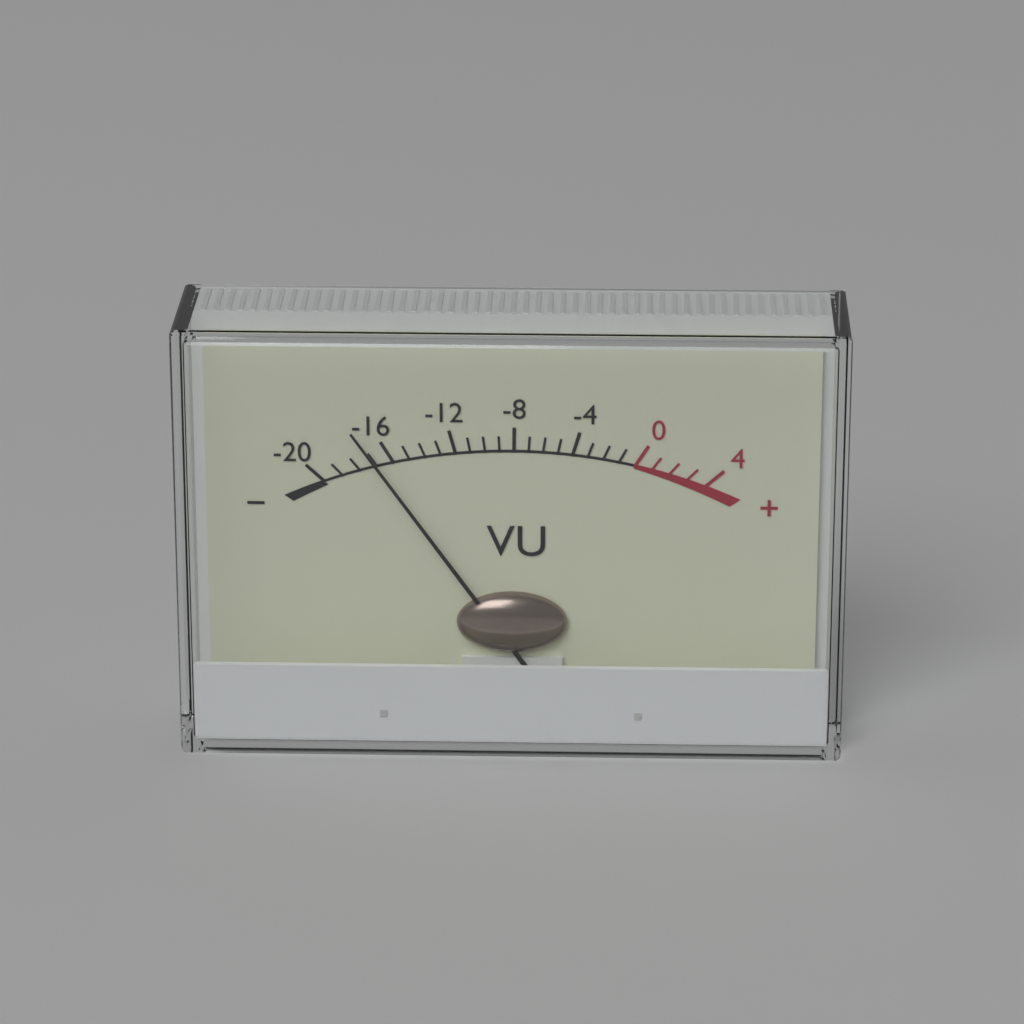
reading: -17 VU
